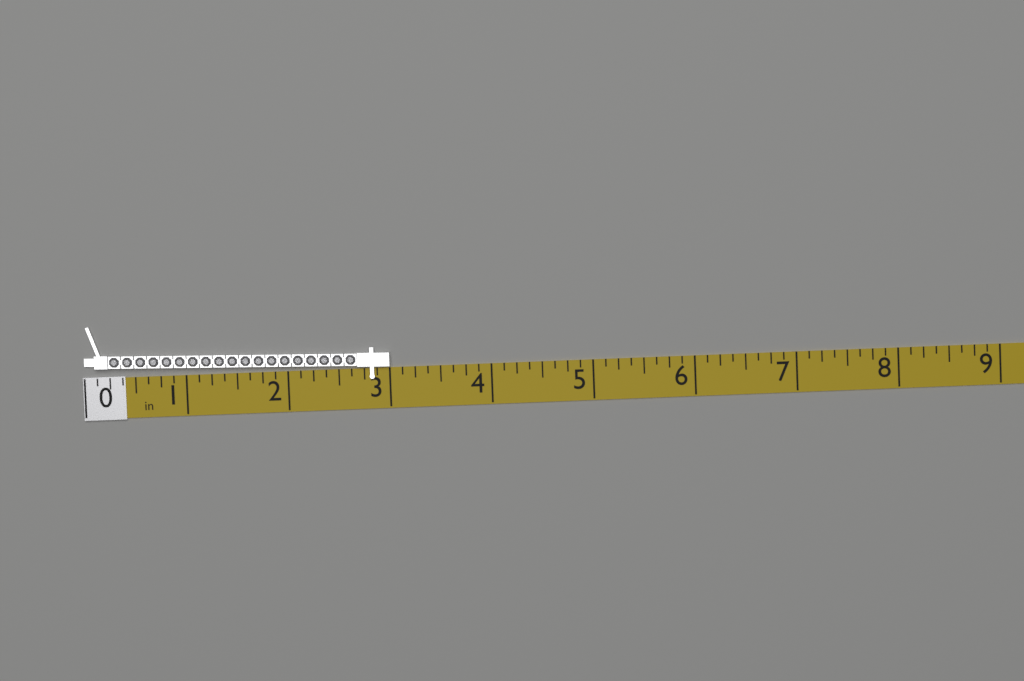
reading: 3.000 in
